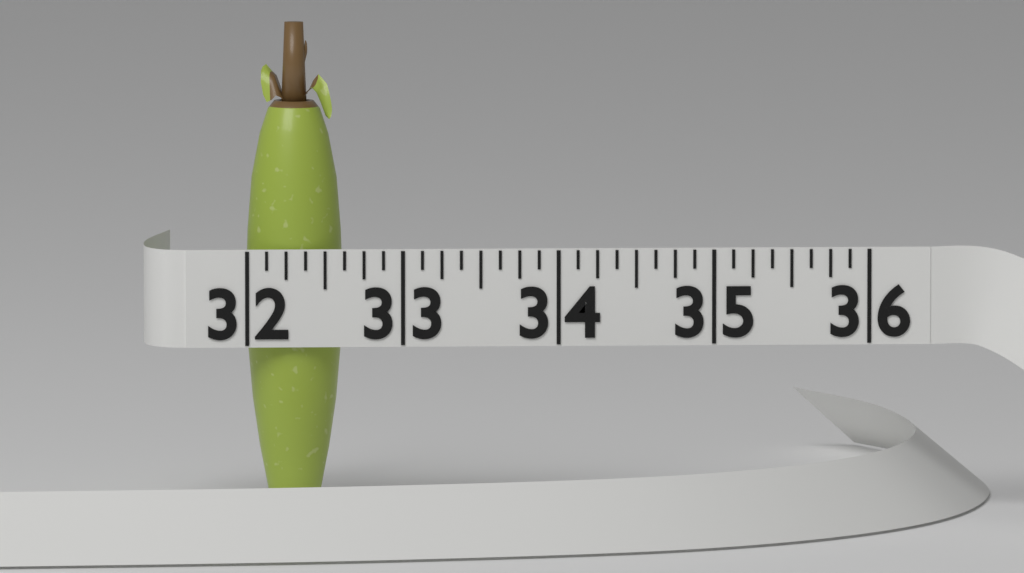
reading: 32.625 (no unit)
